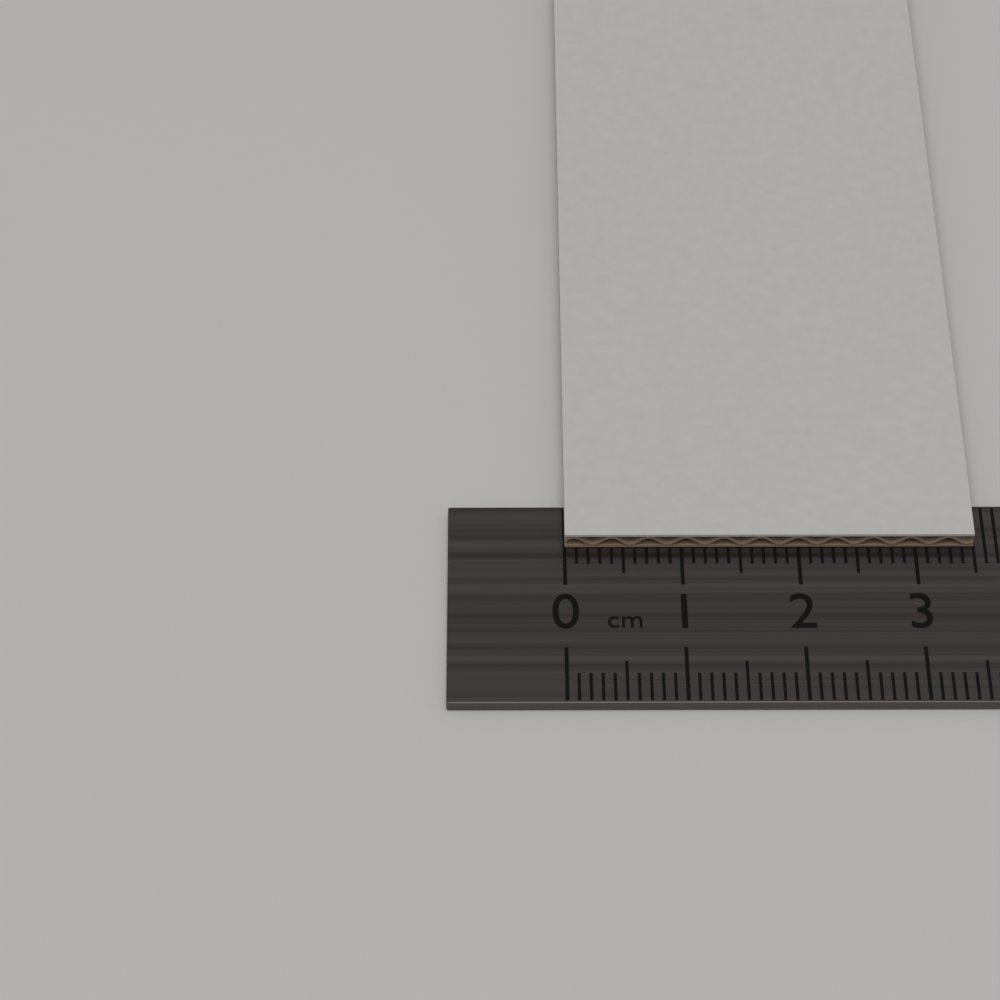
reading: 3.5 cm
